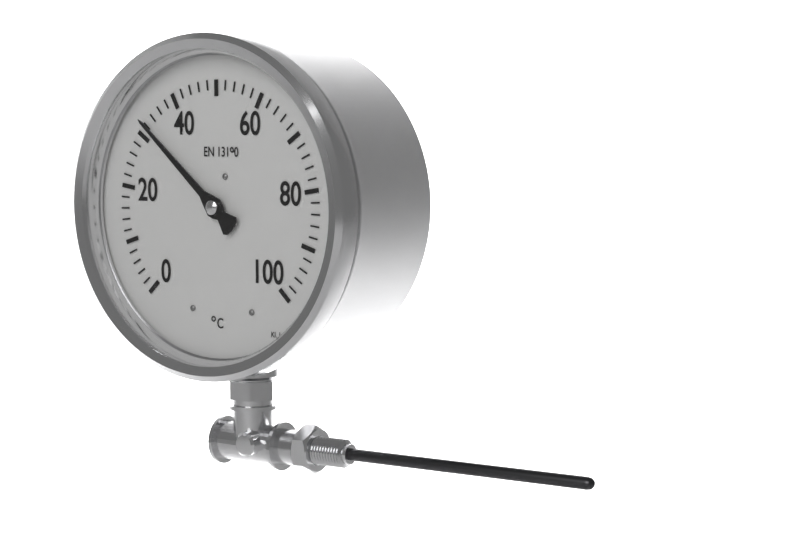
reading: 32 °C
